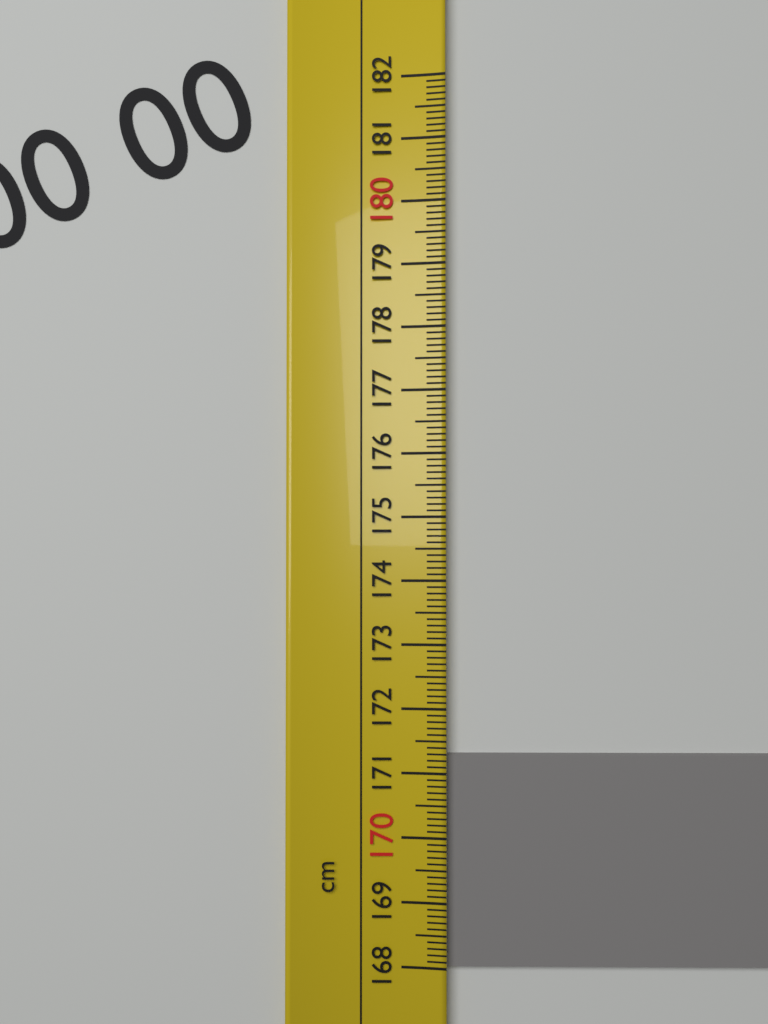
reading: 171.3 cm
